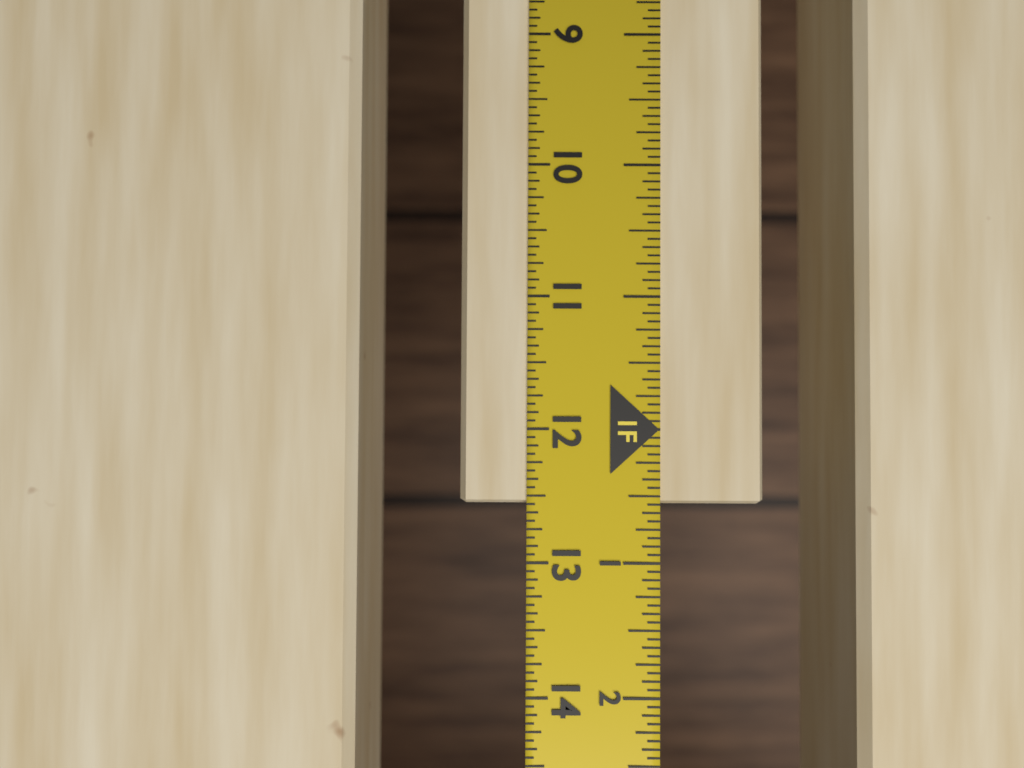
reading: 12.5625 in
